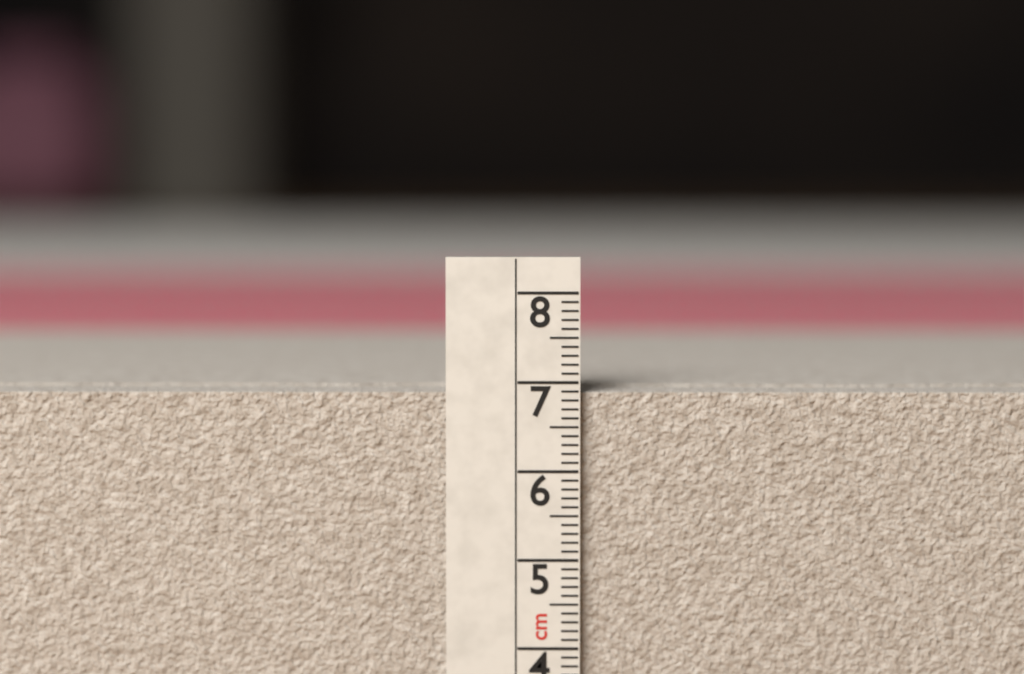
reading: 6.9 cm
